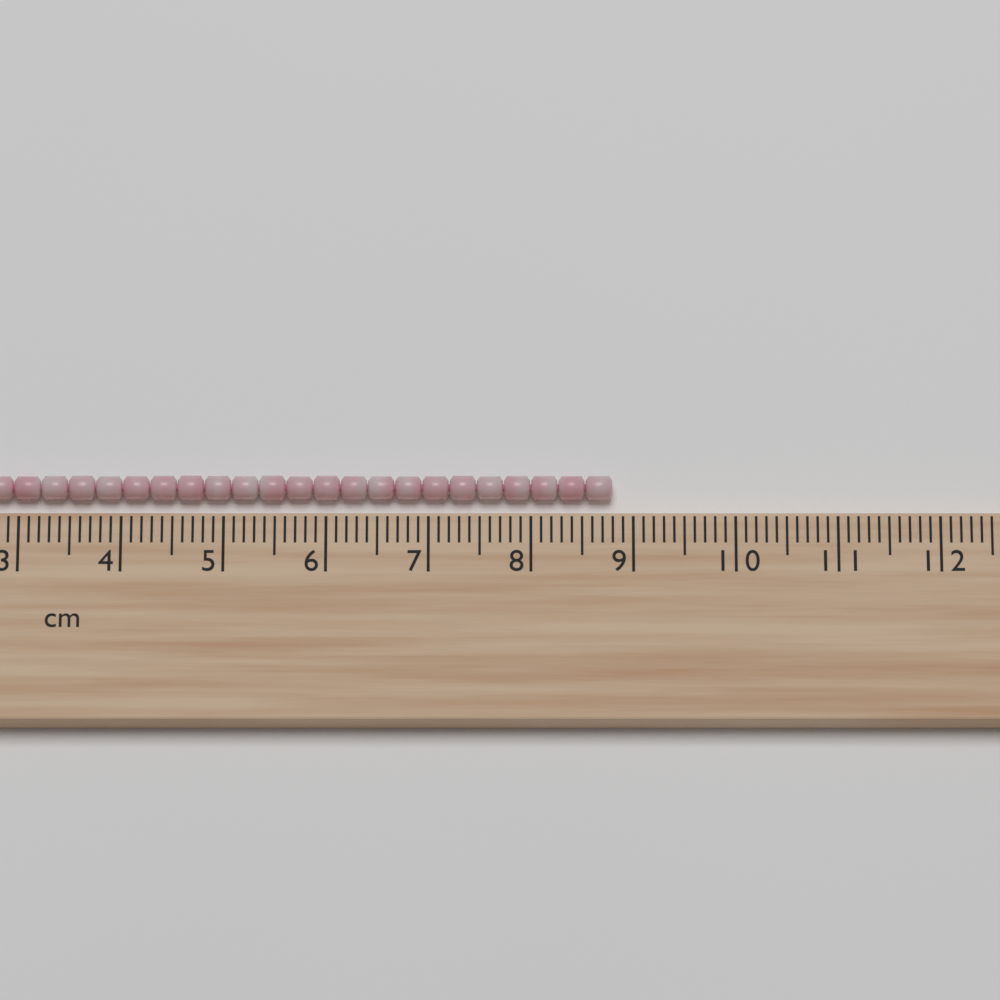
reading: 8.8 cm
